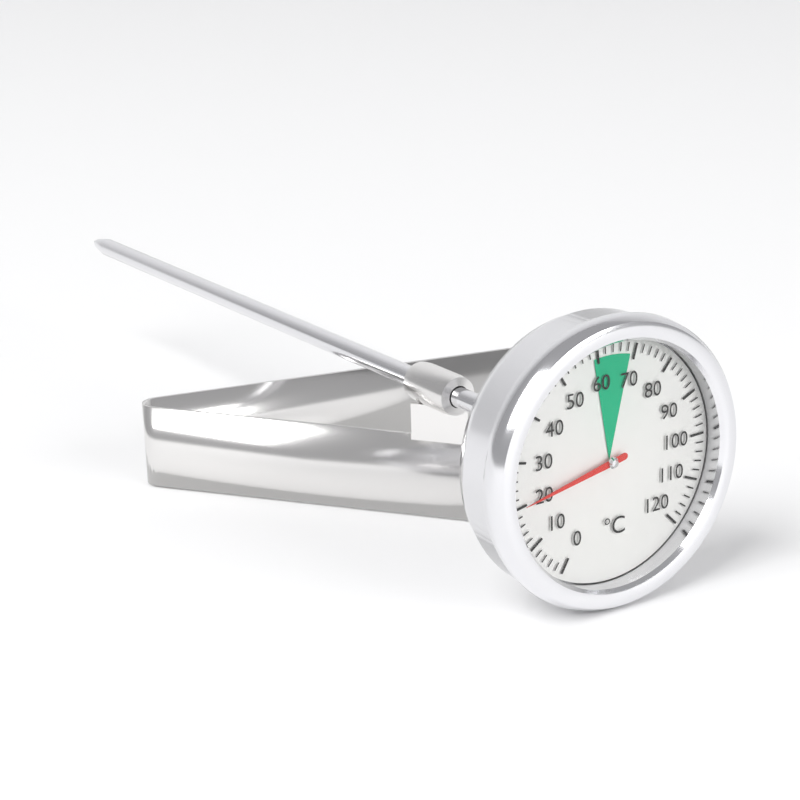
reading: 20 °C
